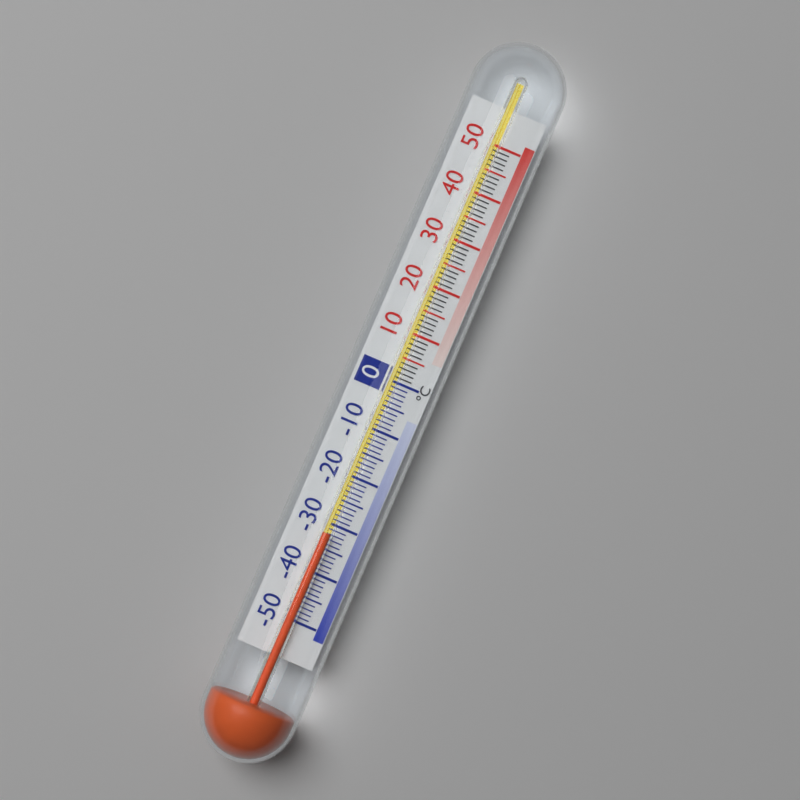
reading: -32 °C
